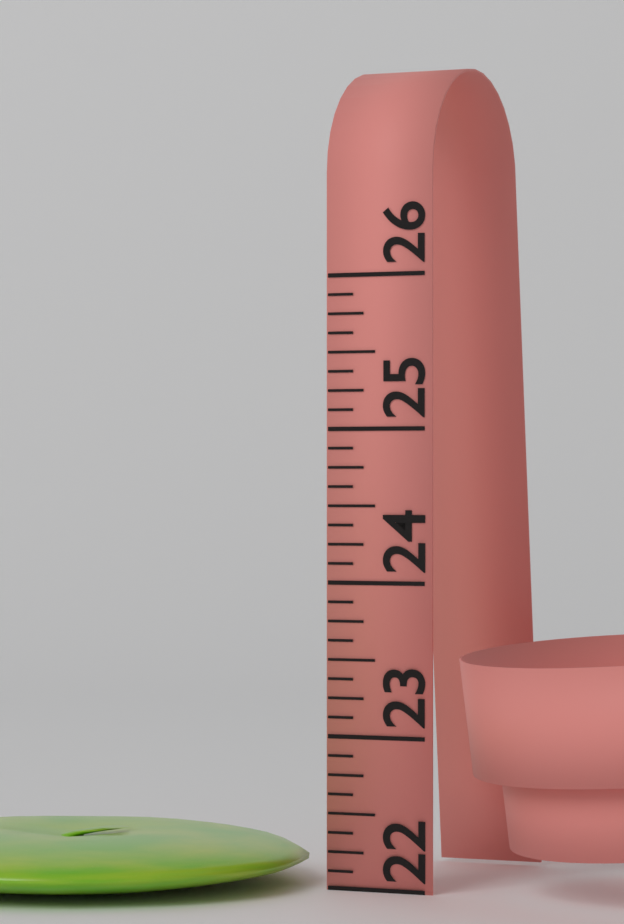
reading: 22.375 (no unit)
